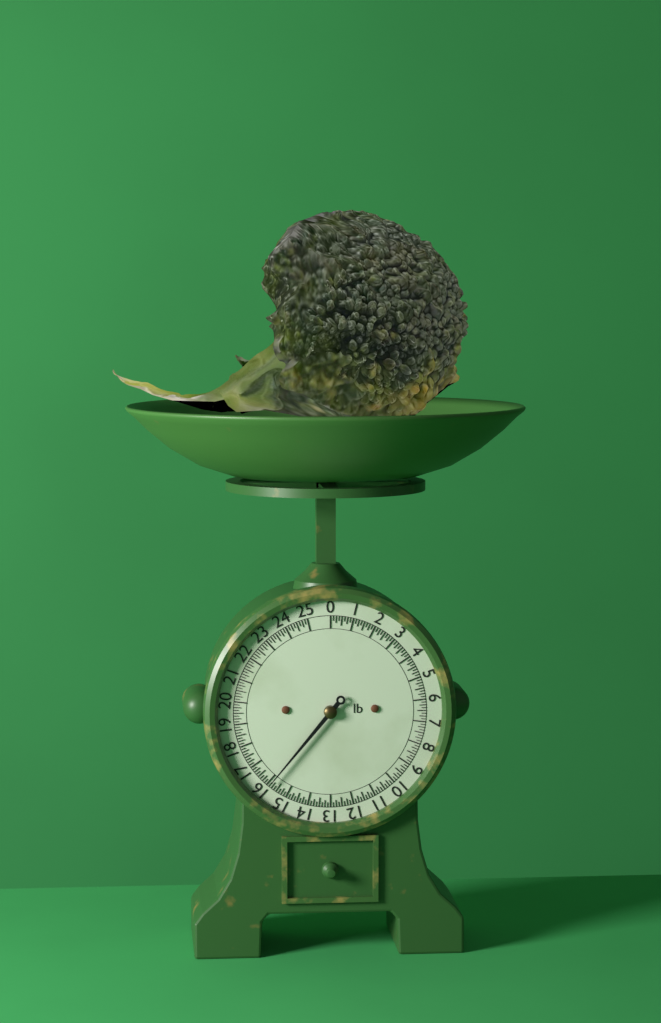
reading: 15.875 lb
